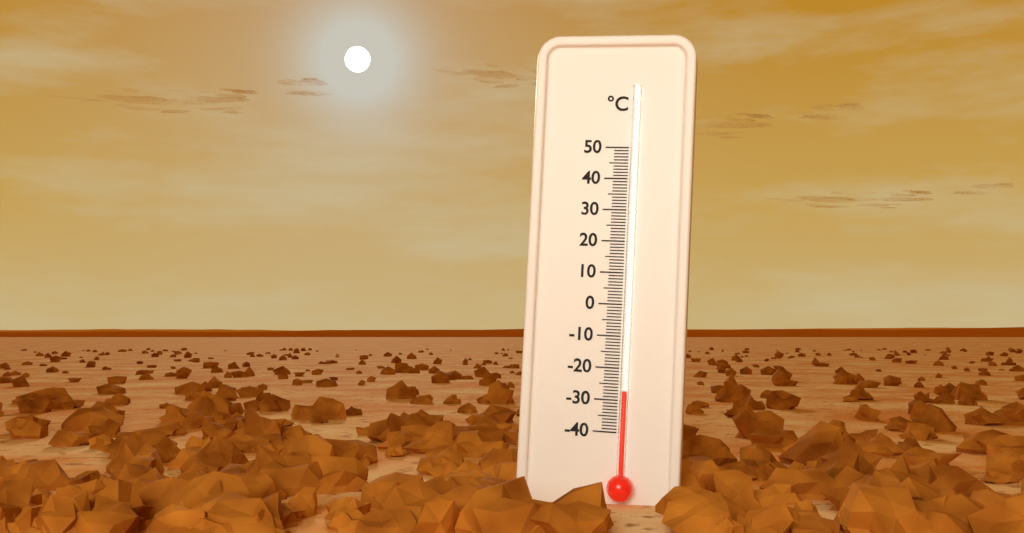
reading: -27 °C
